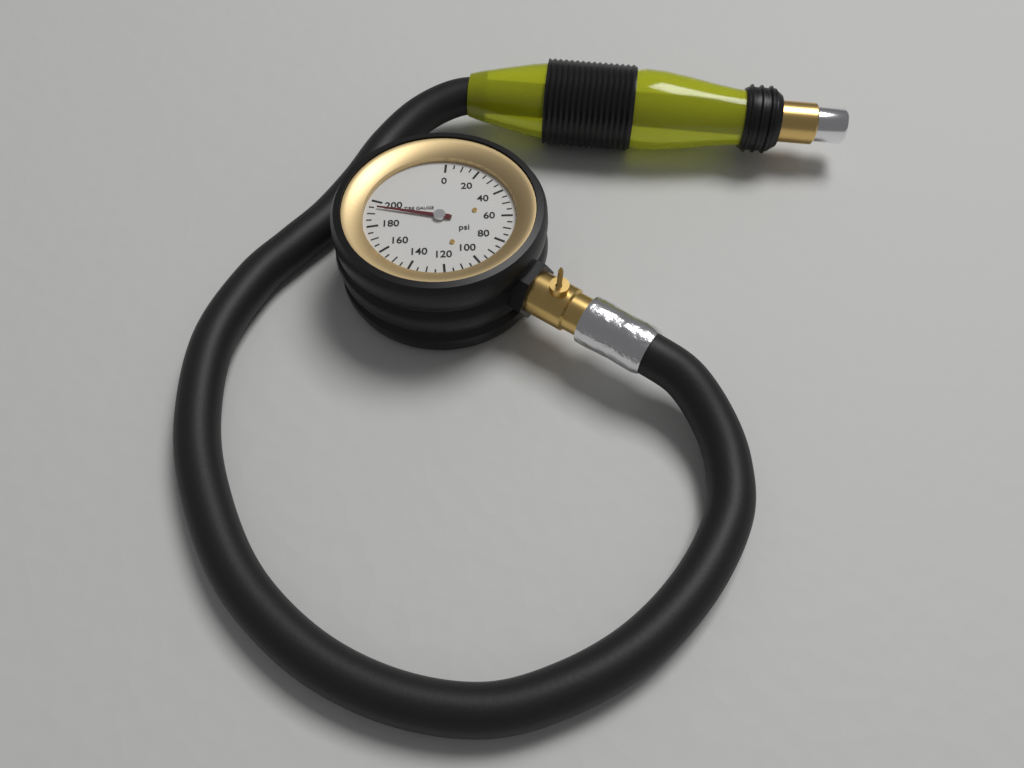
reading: 195 psi
